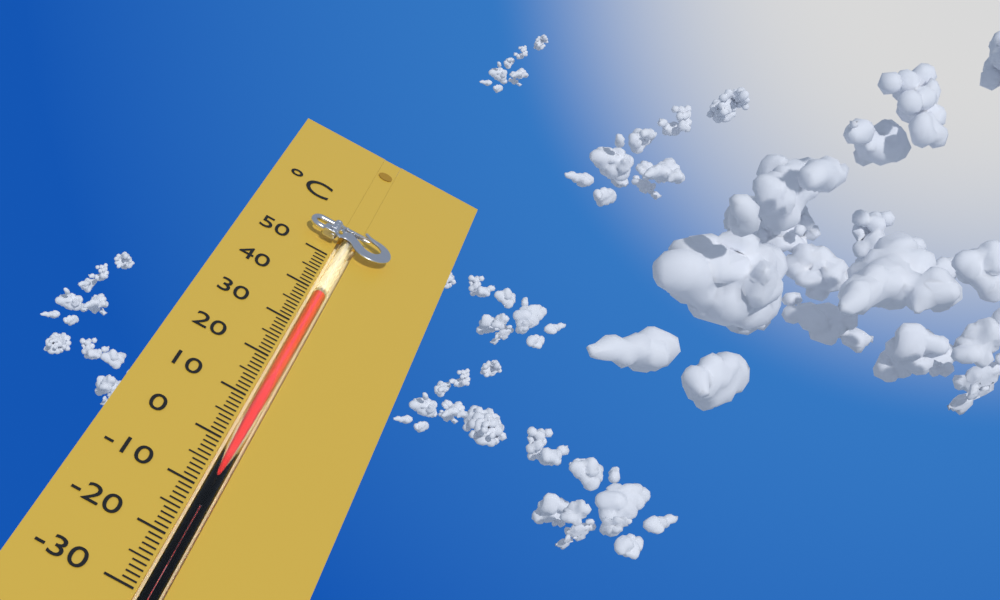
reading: 39 °C
